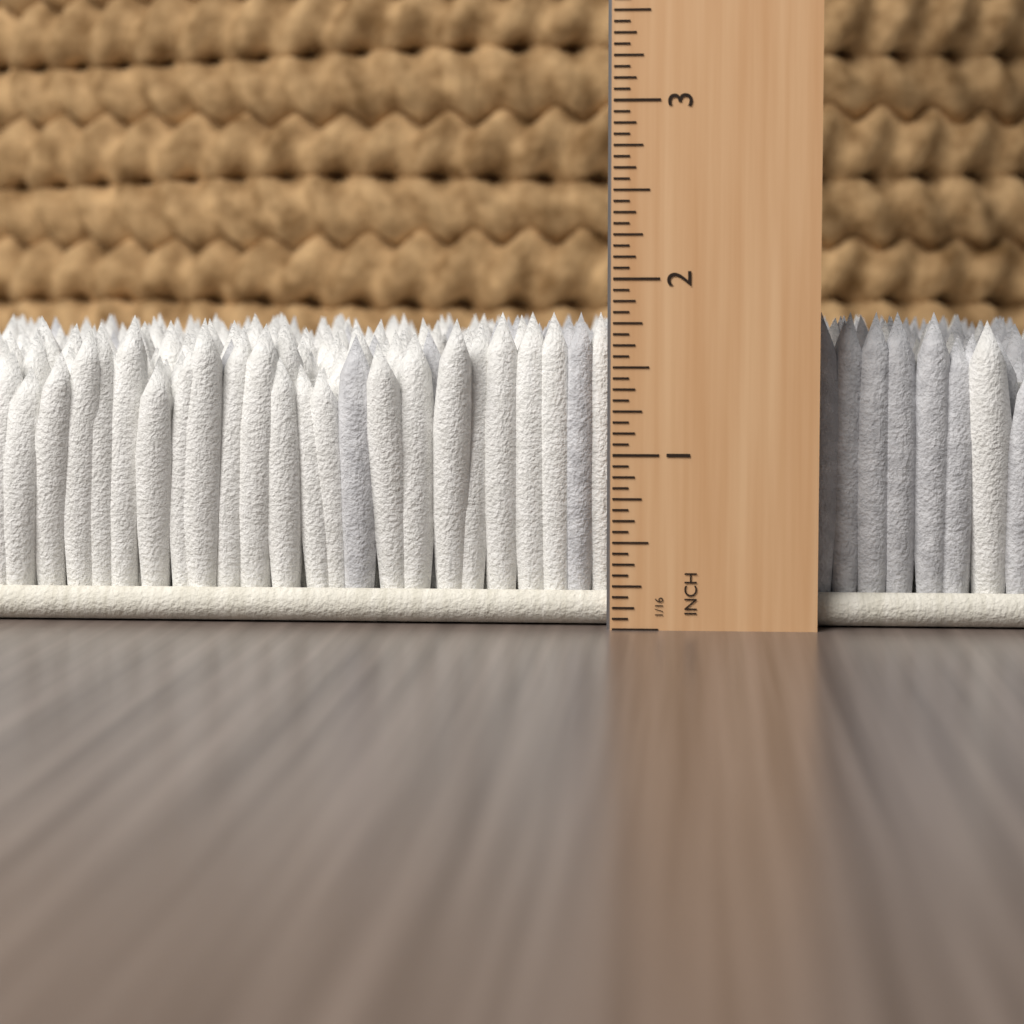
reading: 1.8125 in
